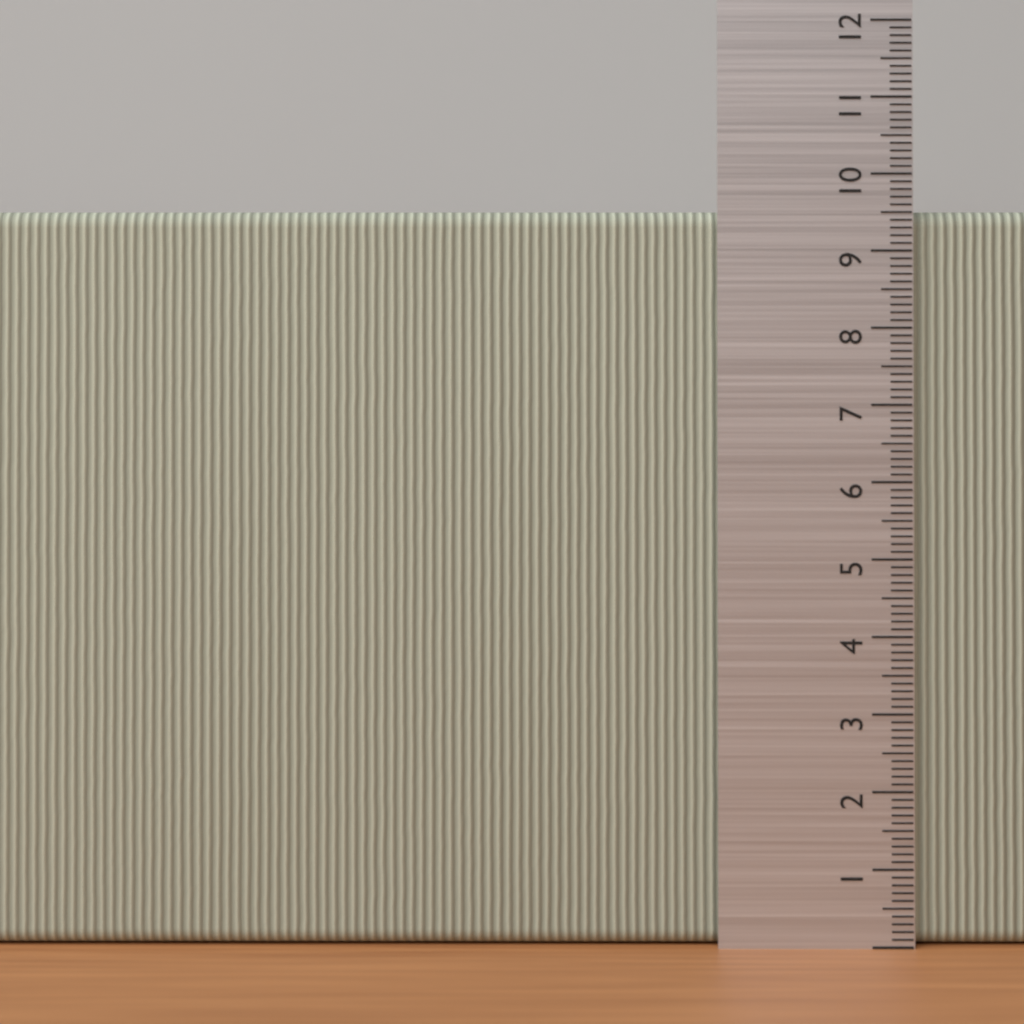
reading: 9.5 (no unit)
